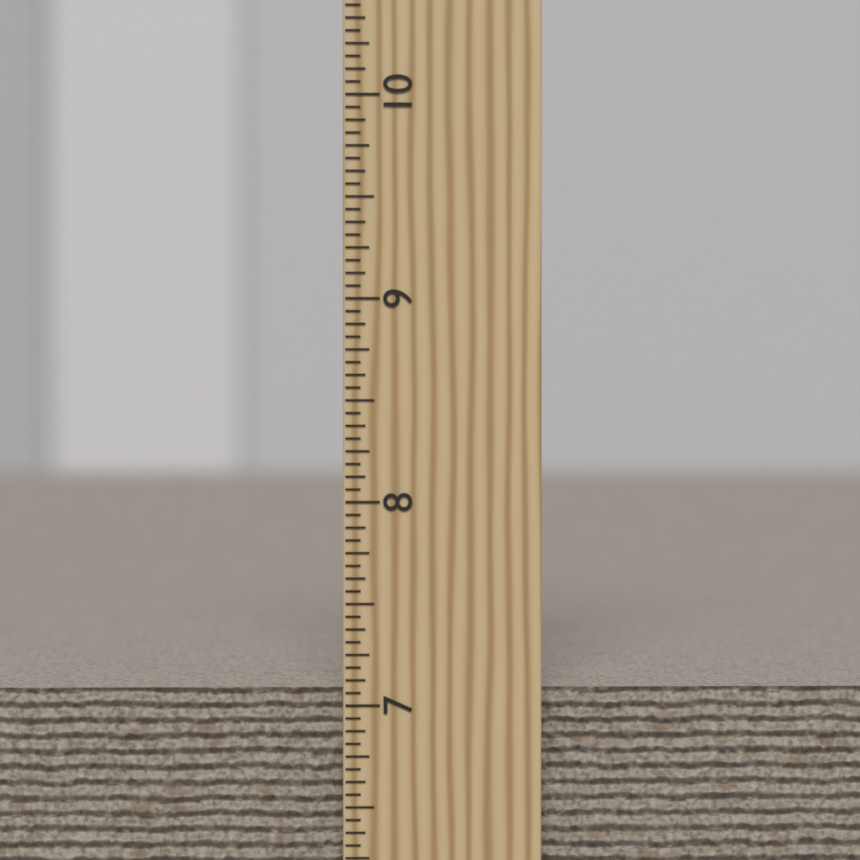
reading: 7.0625 inch
